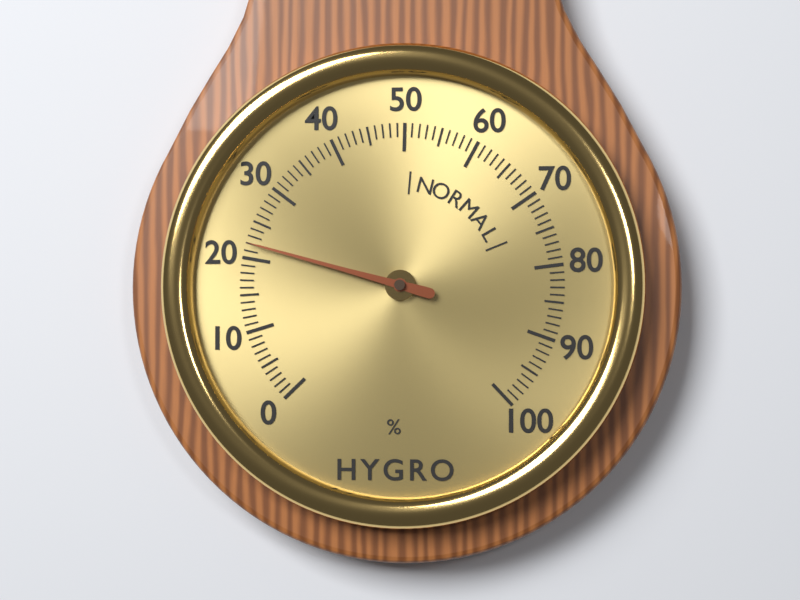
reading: 22 %
